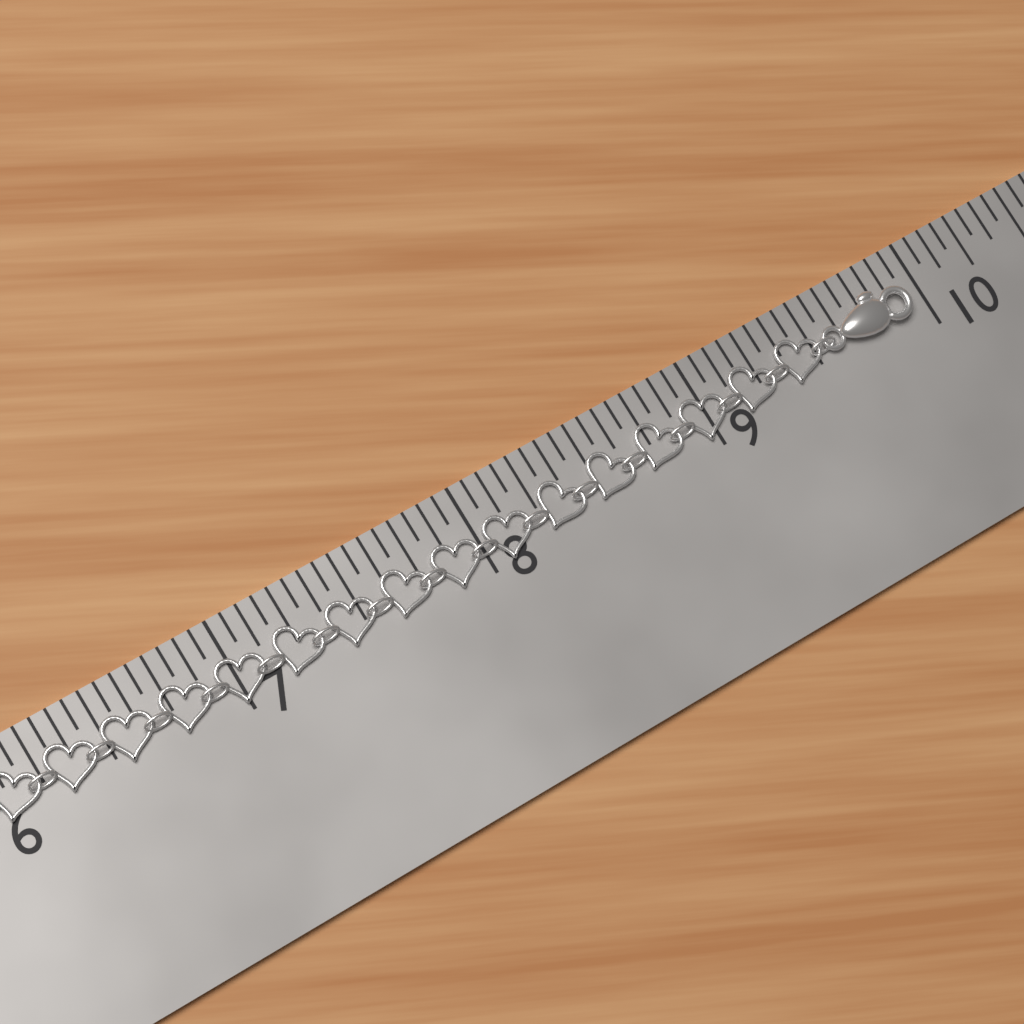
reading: 9.9375 in
